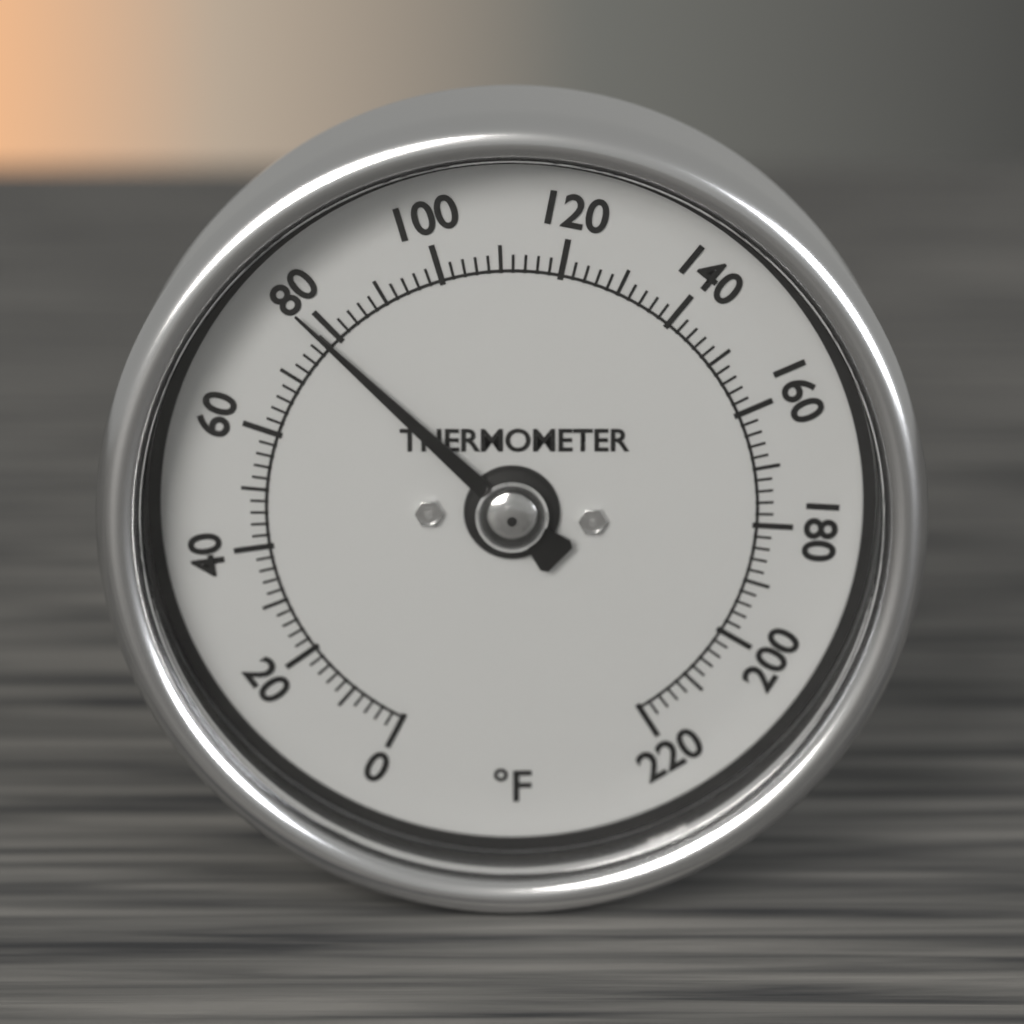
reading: 78 °F
